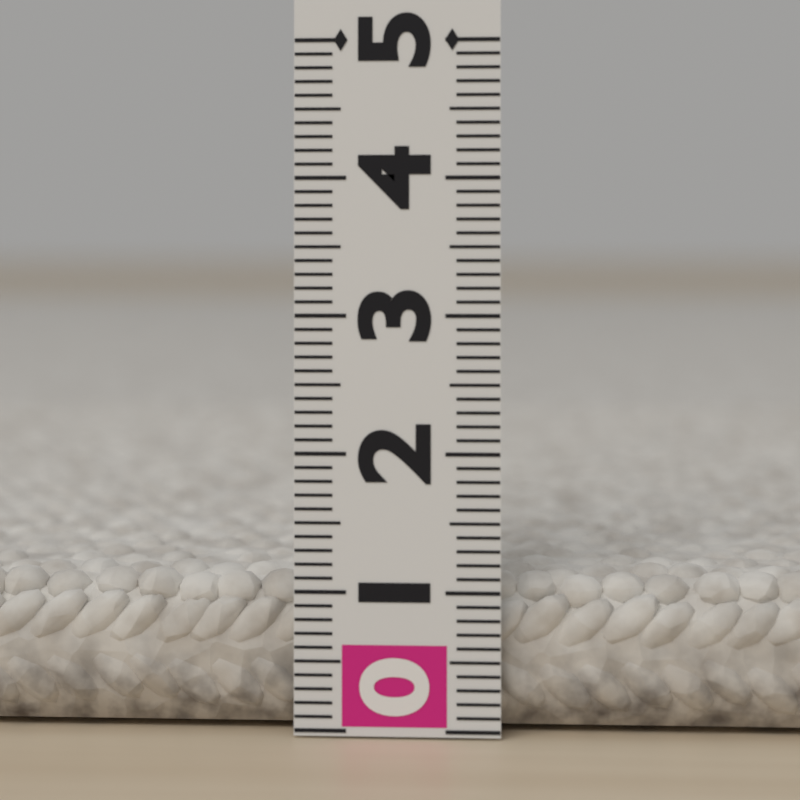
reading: 1.1 (no unit)
